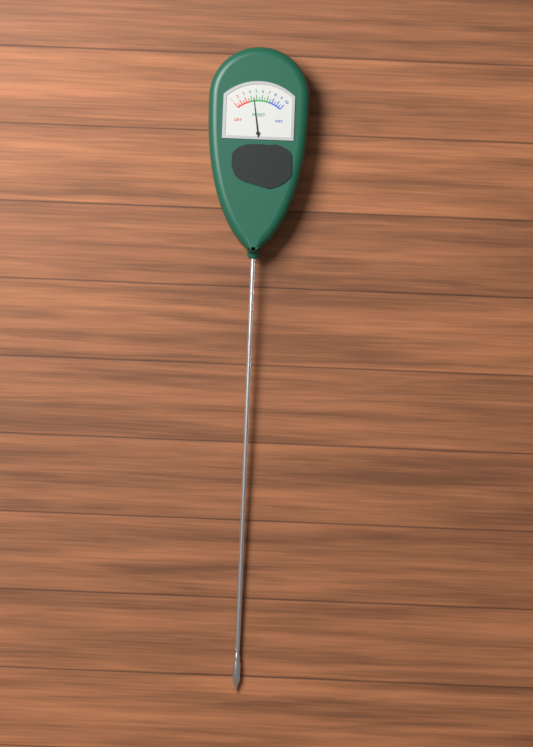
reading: 4.5 (no unit)
